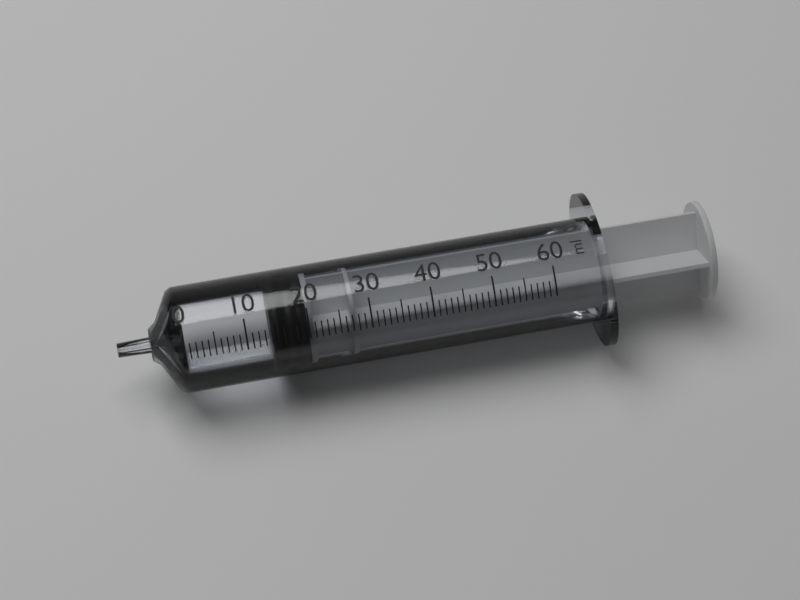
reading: 14 ml
